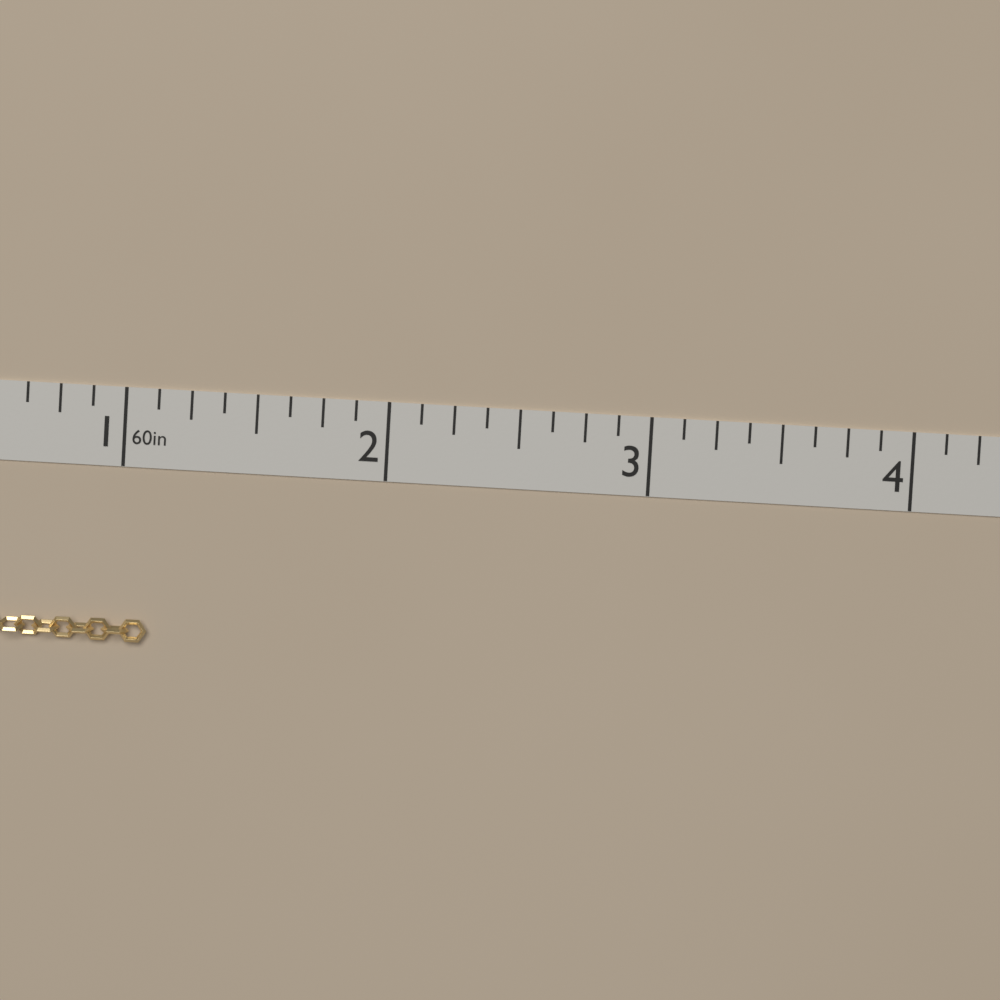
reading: 1.125 in
